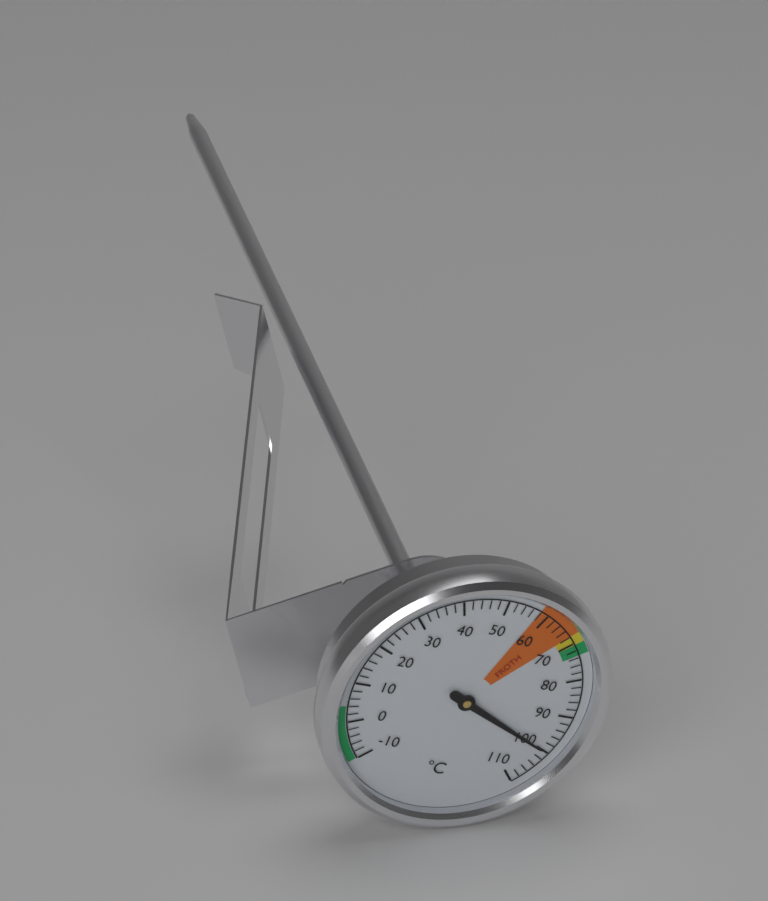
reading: 100 °C
